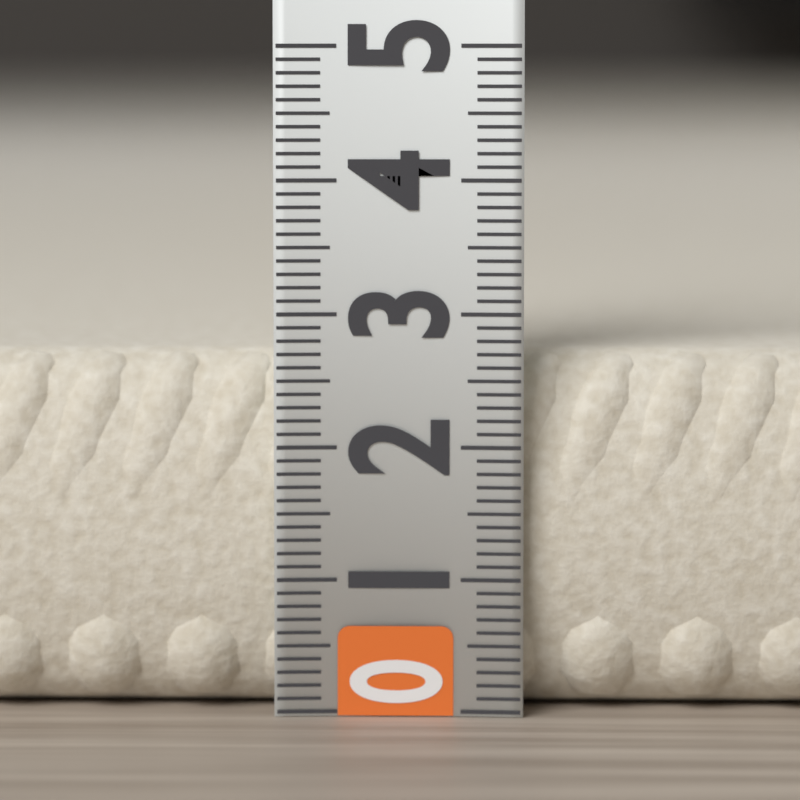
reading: 2.7 (no unit)
